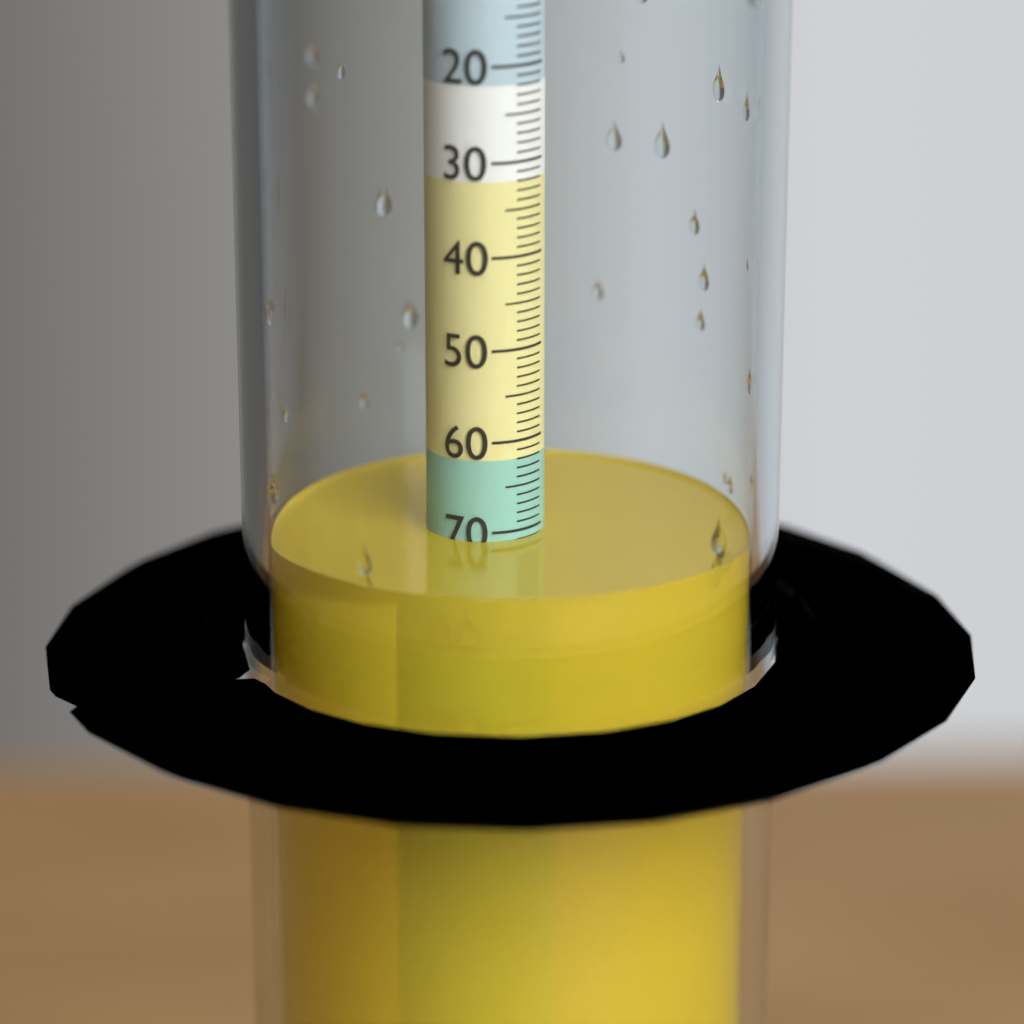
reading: 71 (no unit)
